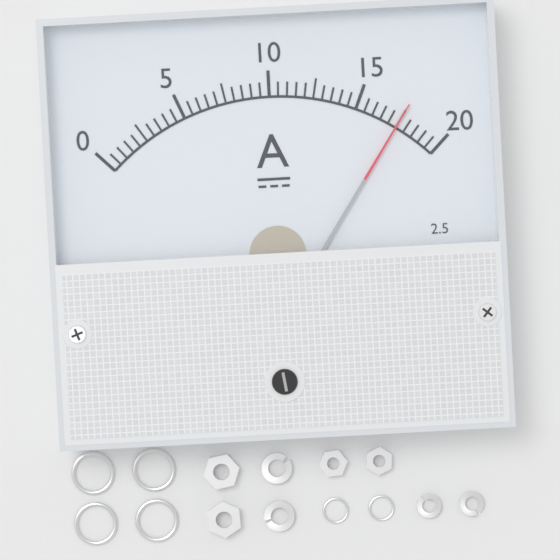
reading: 17.5 A
